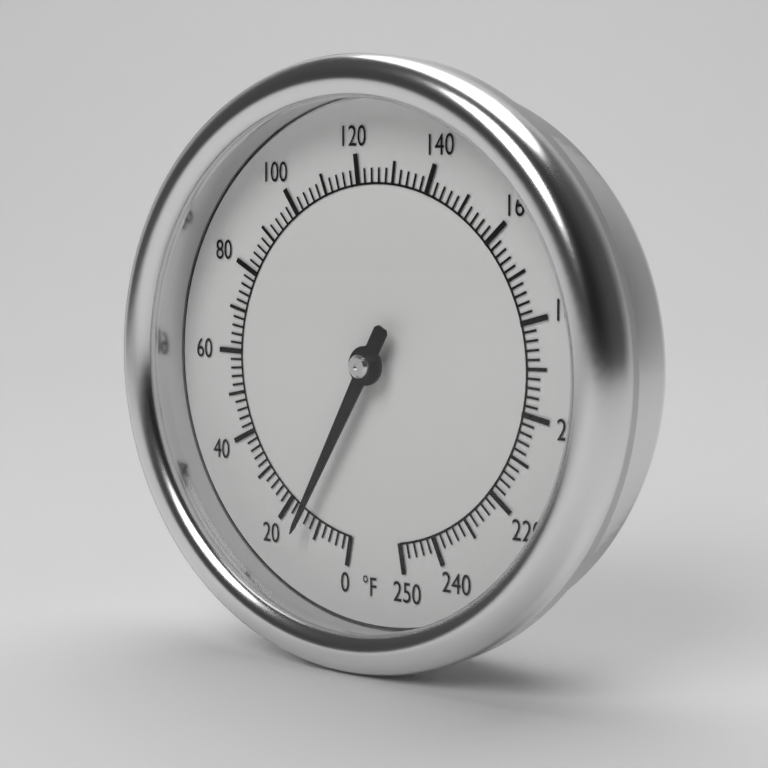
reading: 14 °F
